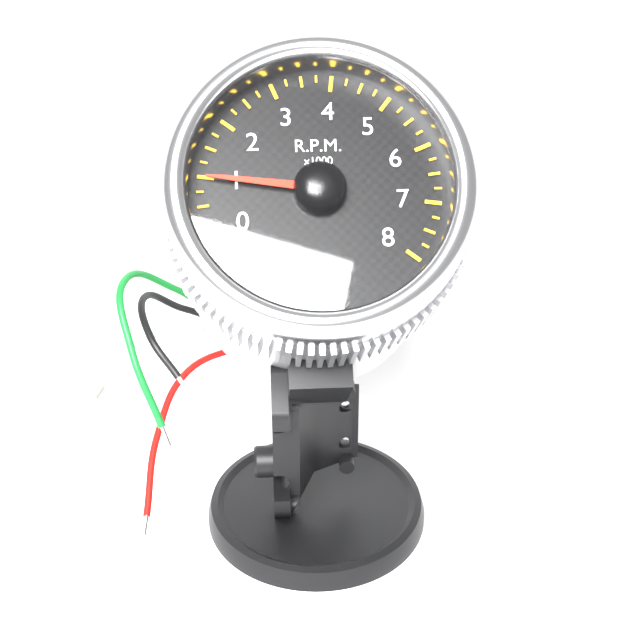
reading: 1.00 x1000 RPM
